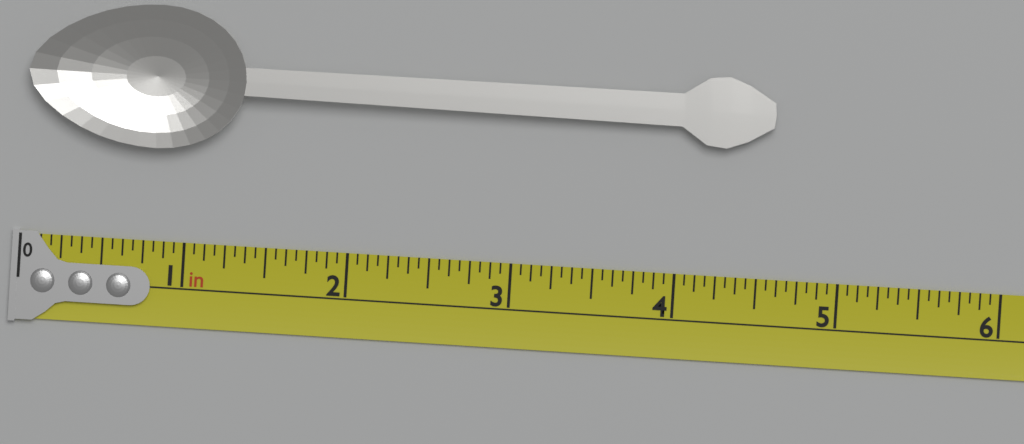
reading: 4.5625 in
